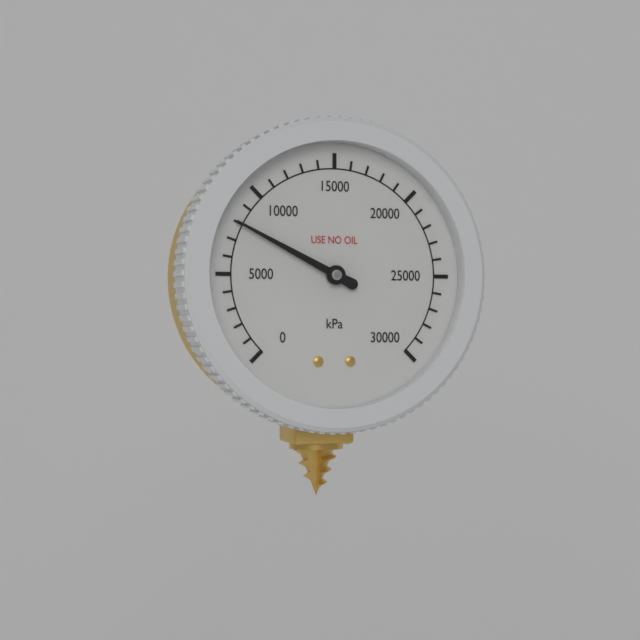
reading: 8000 kPa
